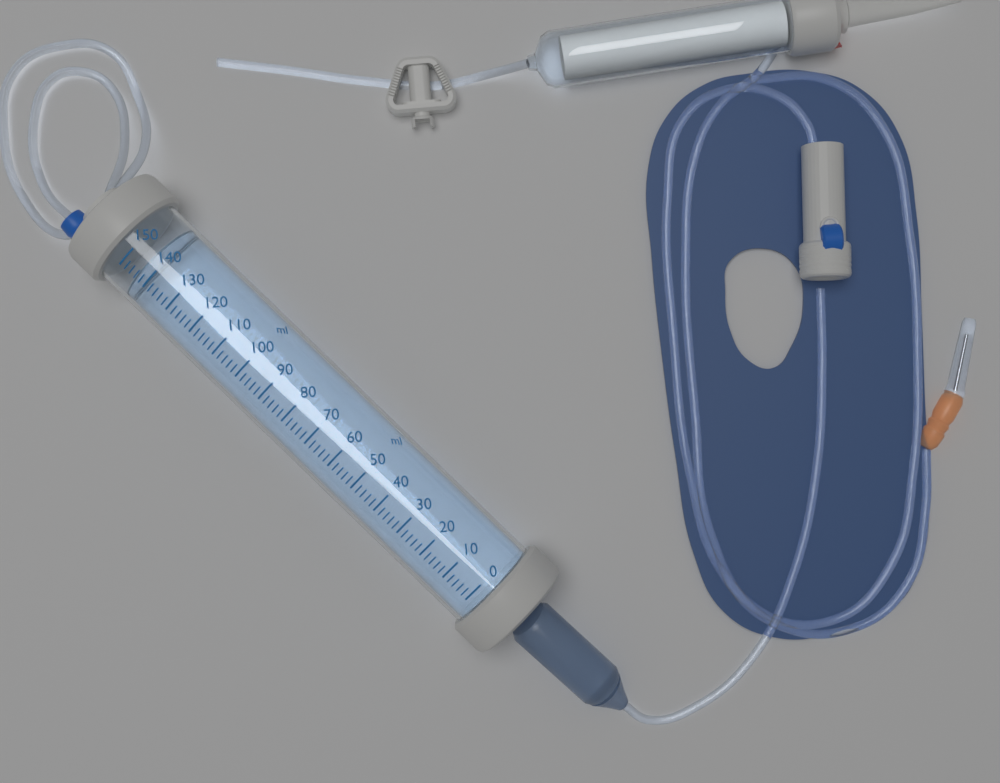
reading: 144 ml
